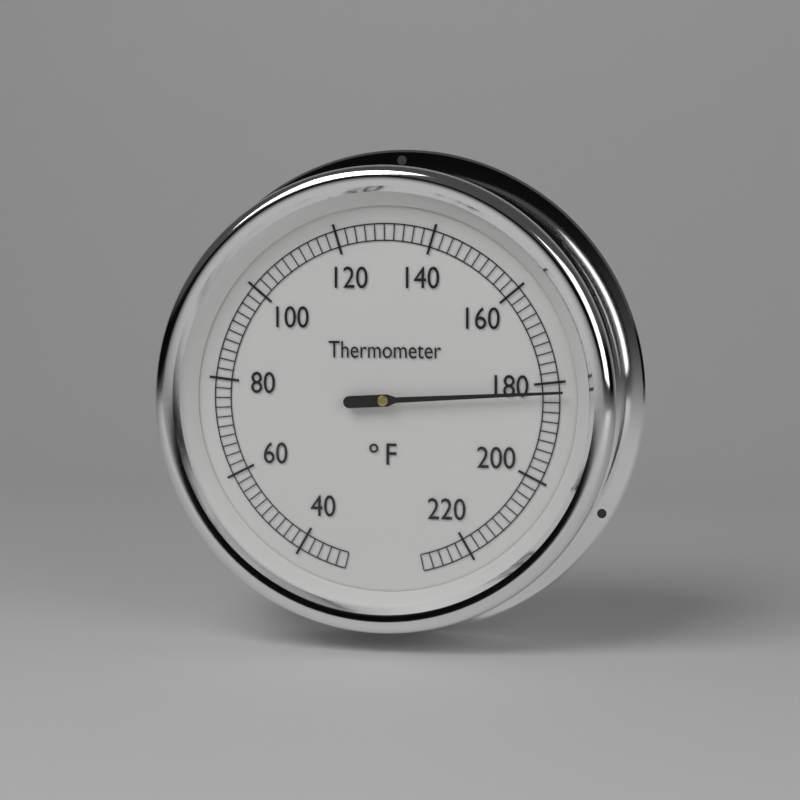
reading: 182 °F
